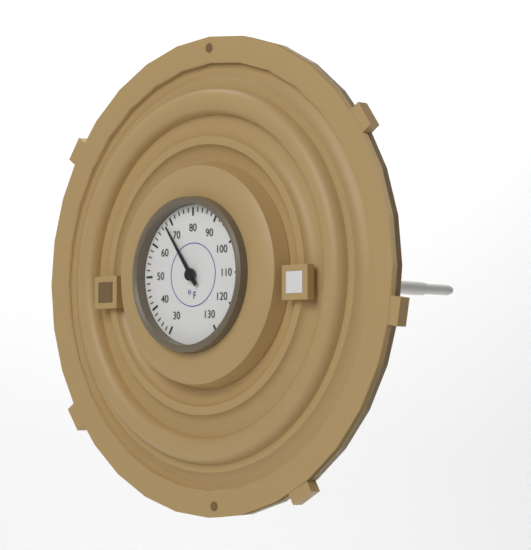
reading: 68 °F
